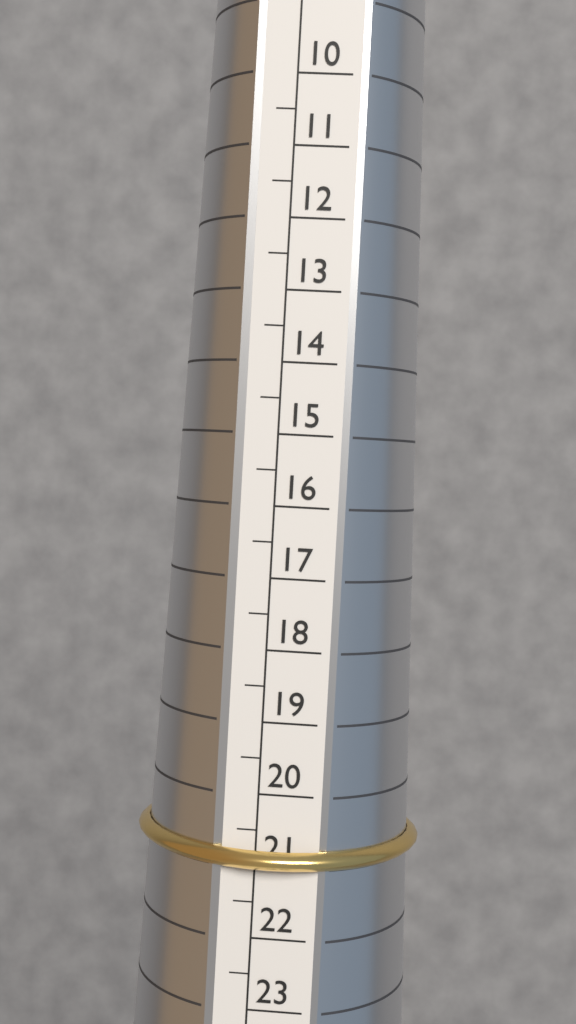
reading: 21.0 (no unit)
